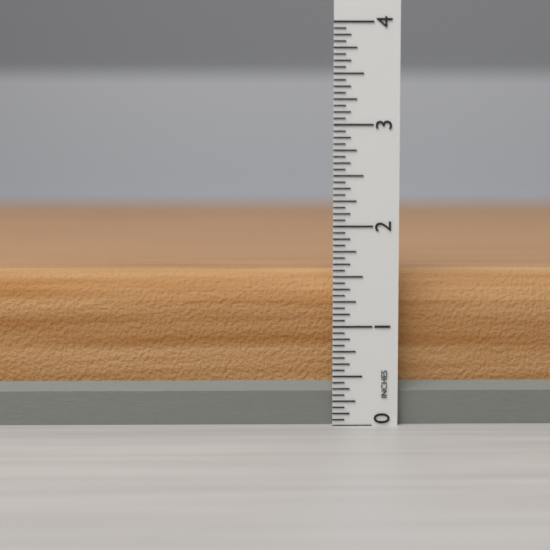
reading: 1.5625 in
